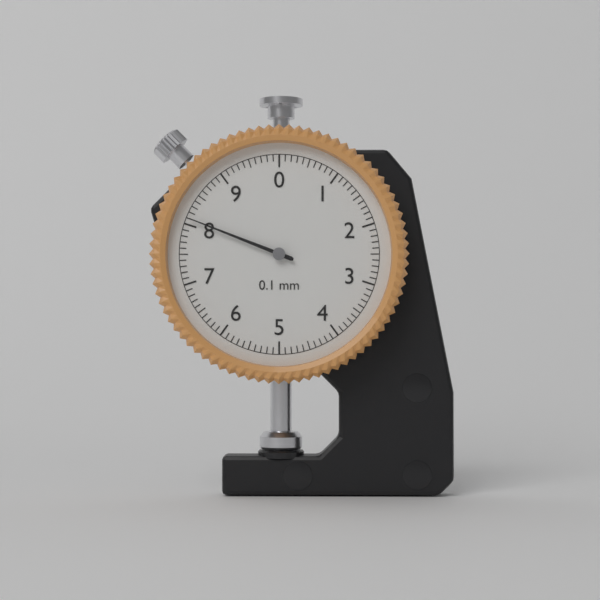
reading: 8.1 mm
